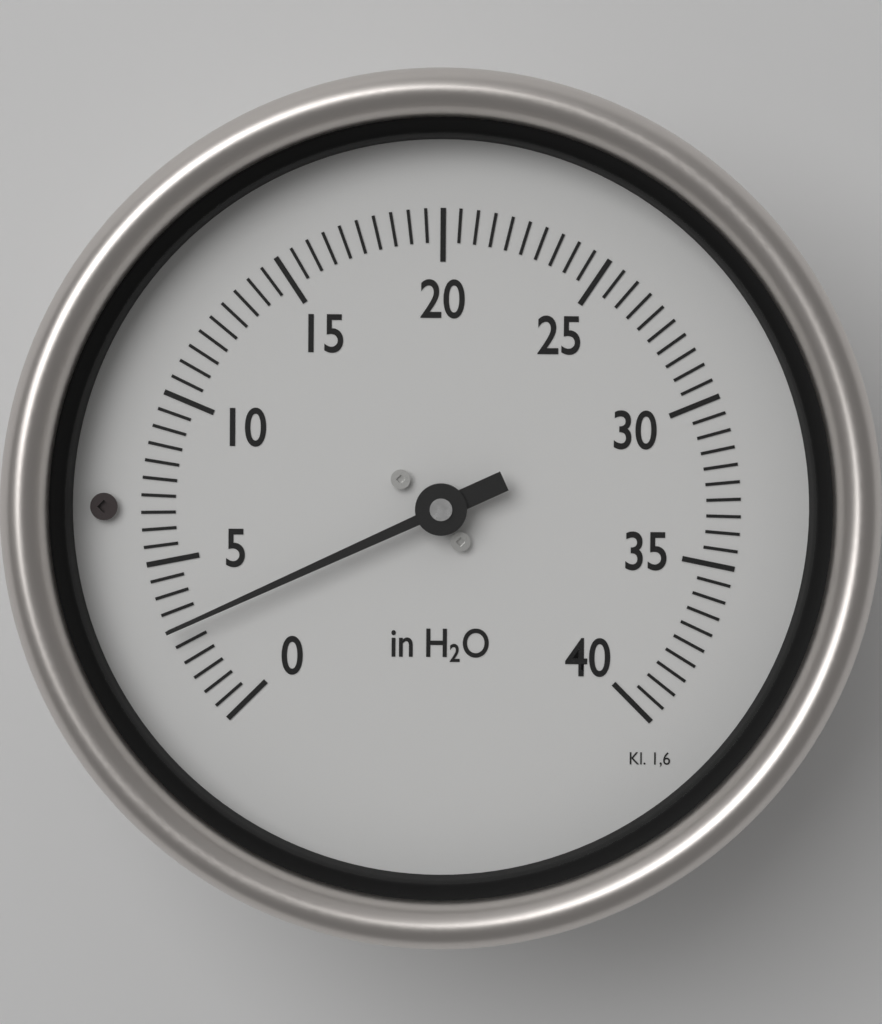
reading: 3.0 in H2O
